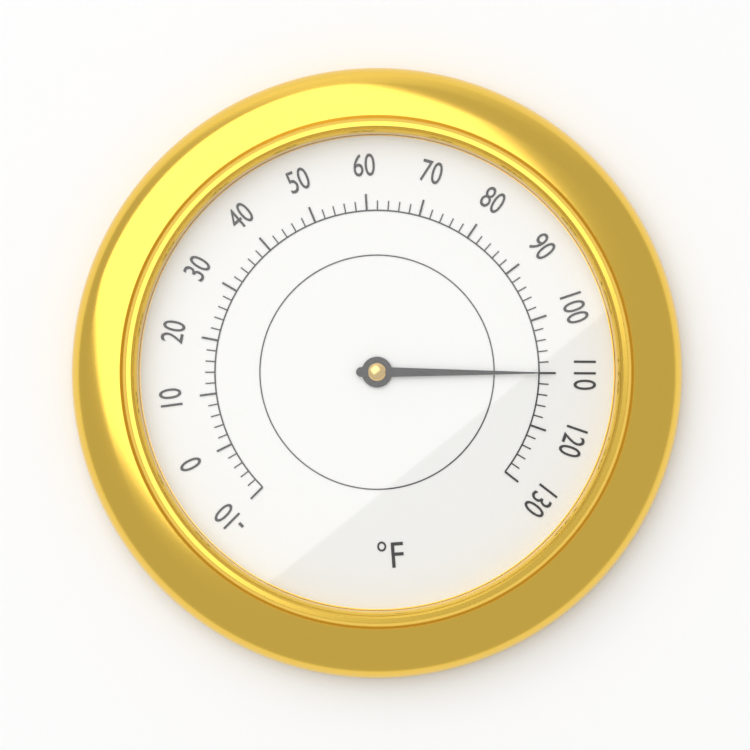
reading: 110 °F
